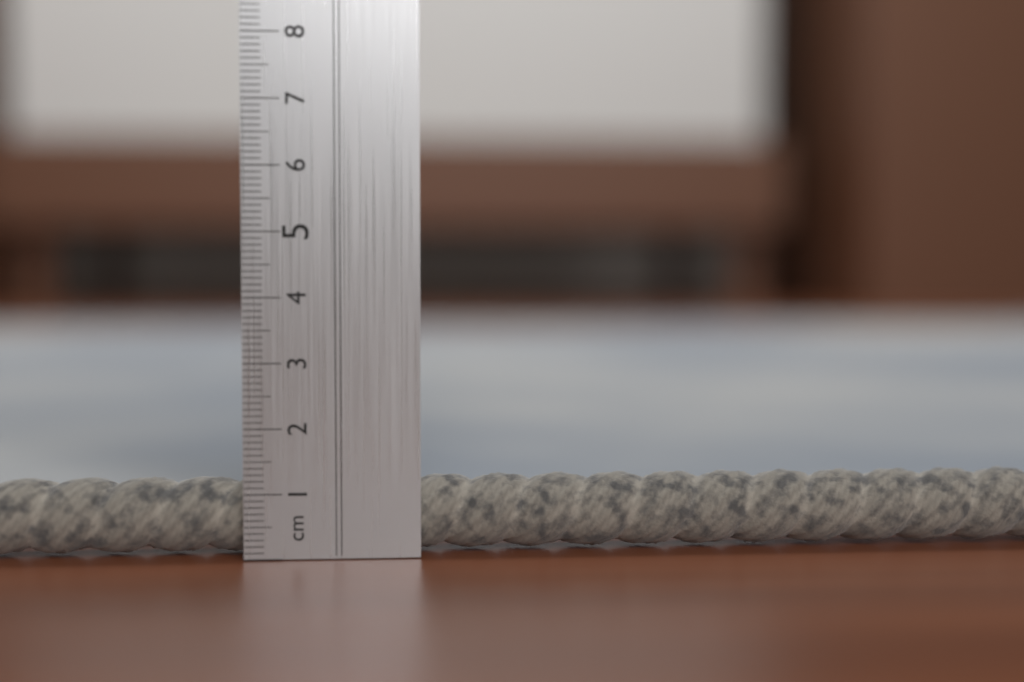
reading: 1.2 cm
